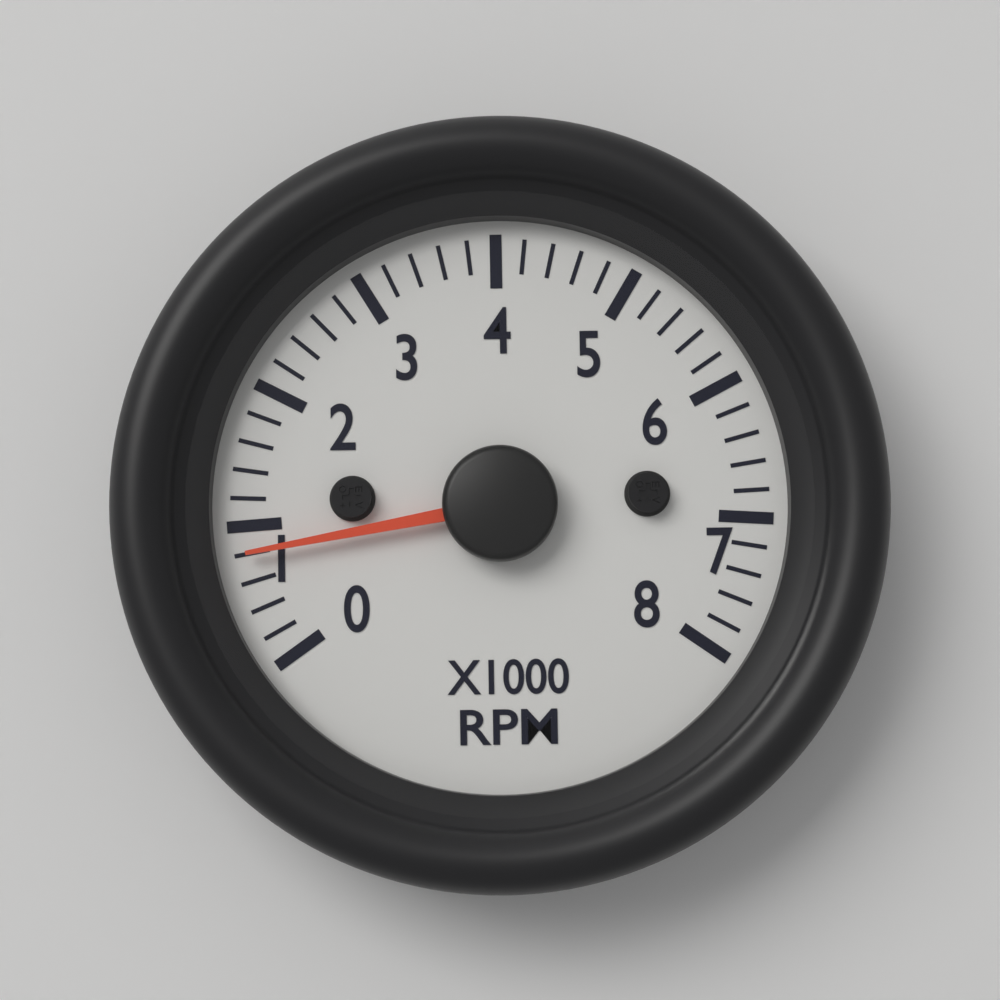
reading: 800 RPM
